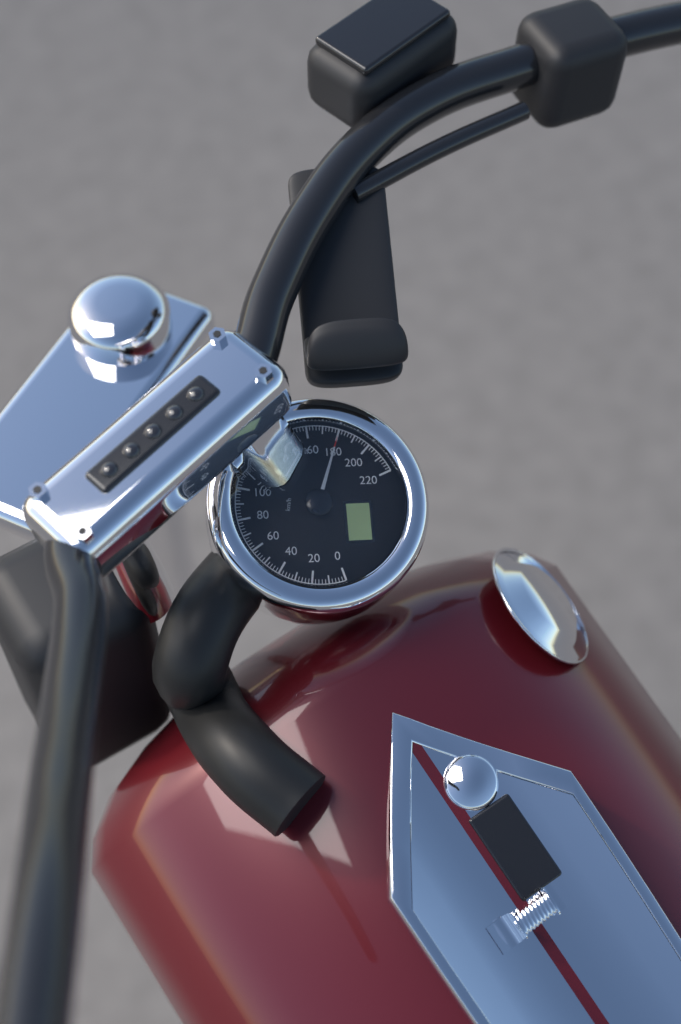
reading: 180 km/h
